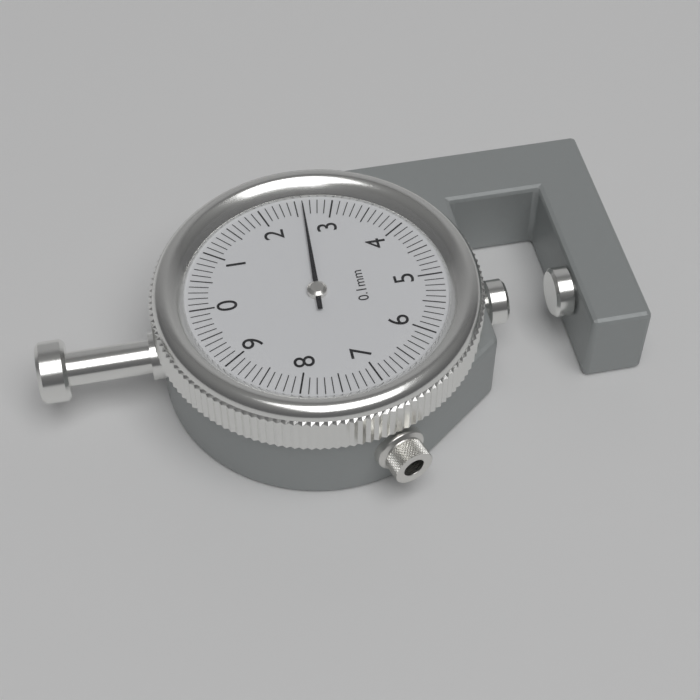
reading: 2.6 mm
